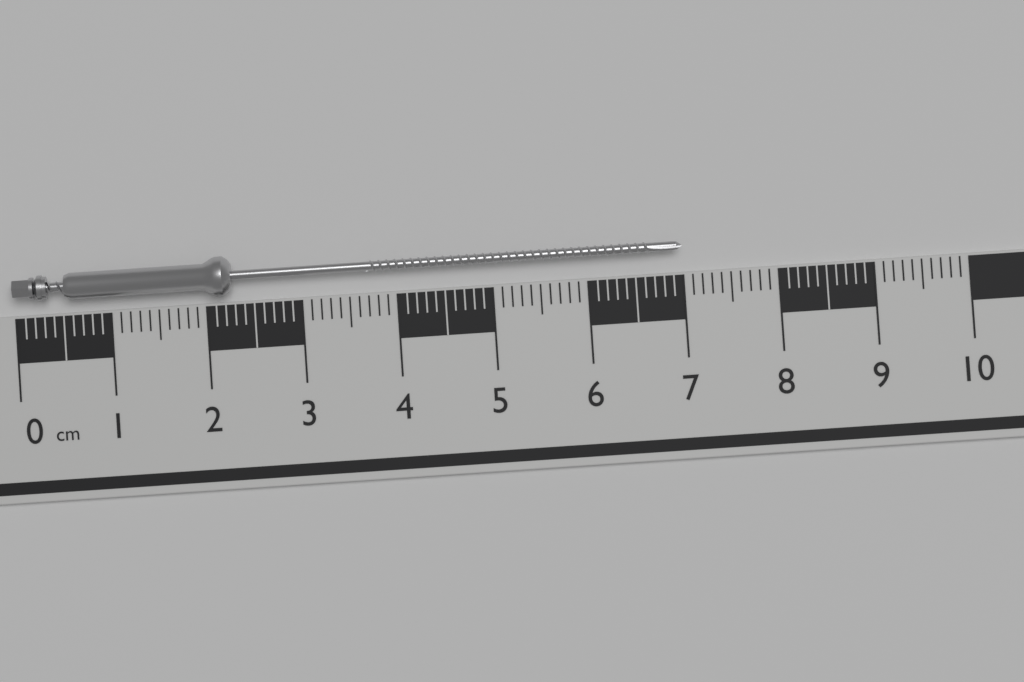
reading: 7.0 cm
